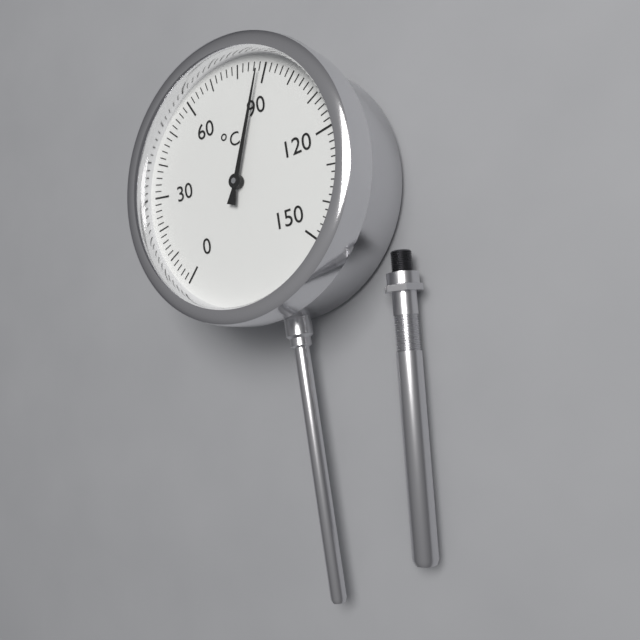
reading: 88 °C
